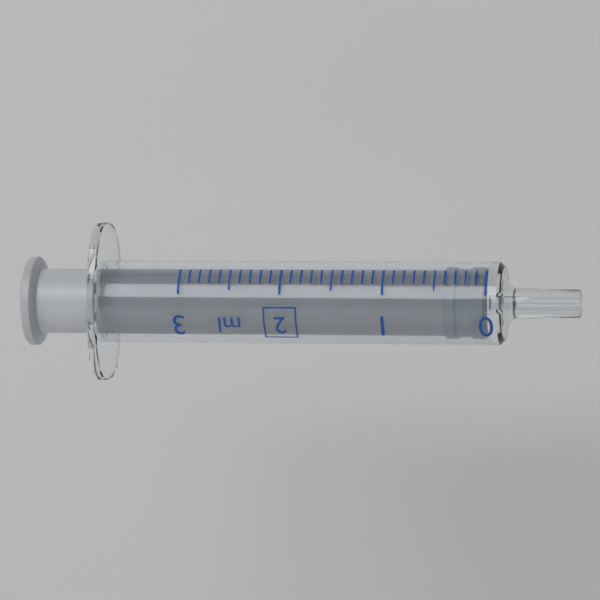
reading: 0.0 ml
